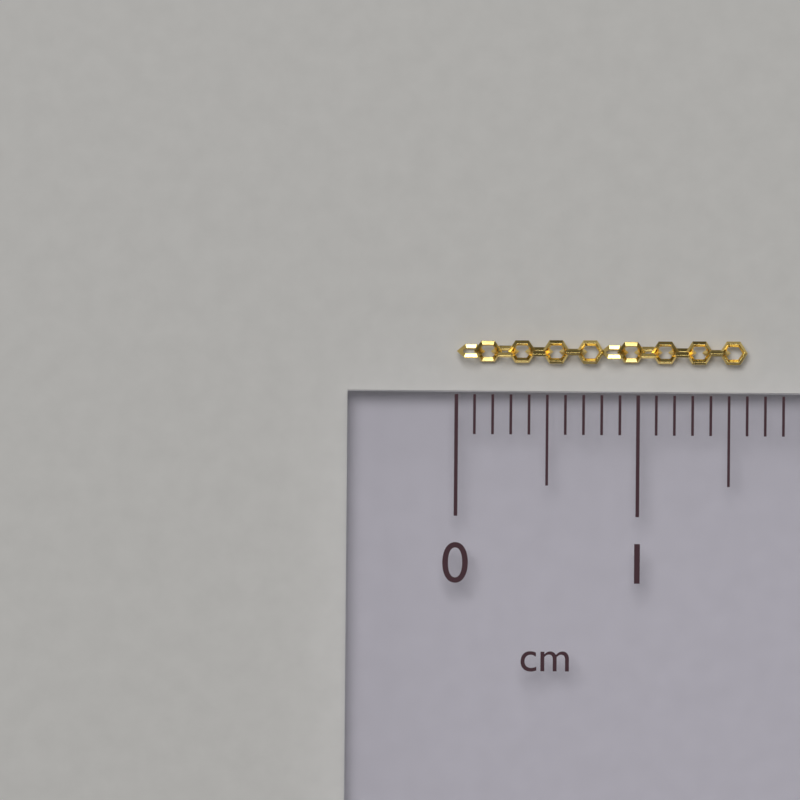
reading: 1.6 cm
